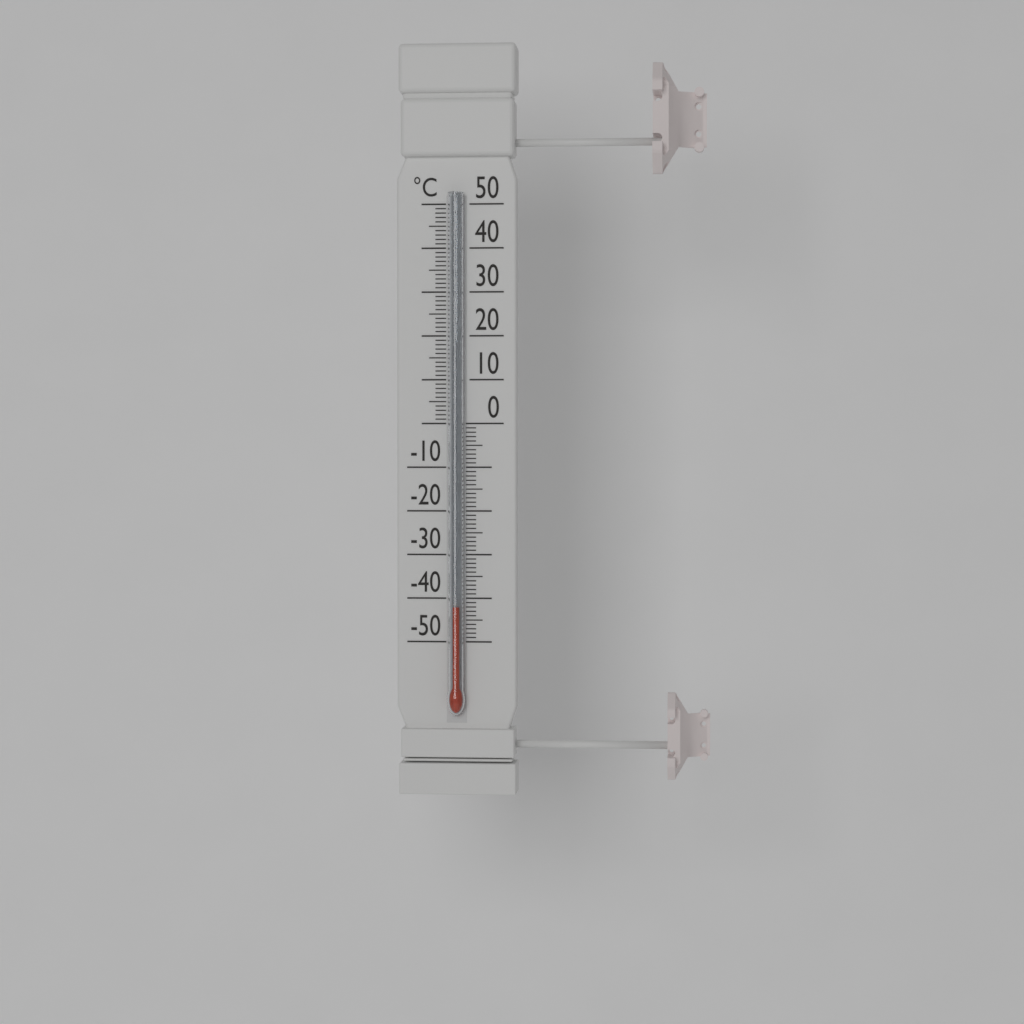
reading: -42 °C
